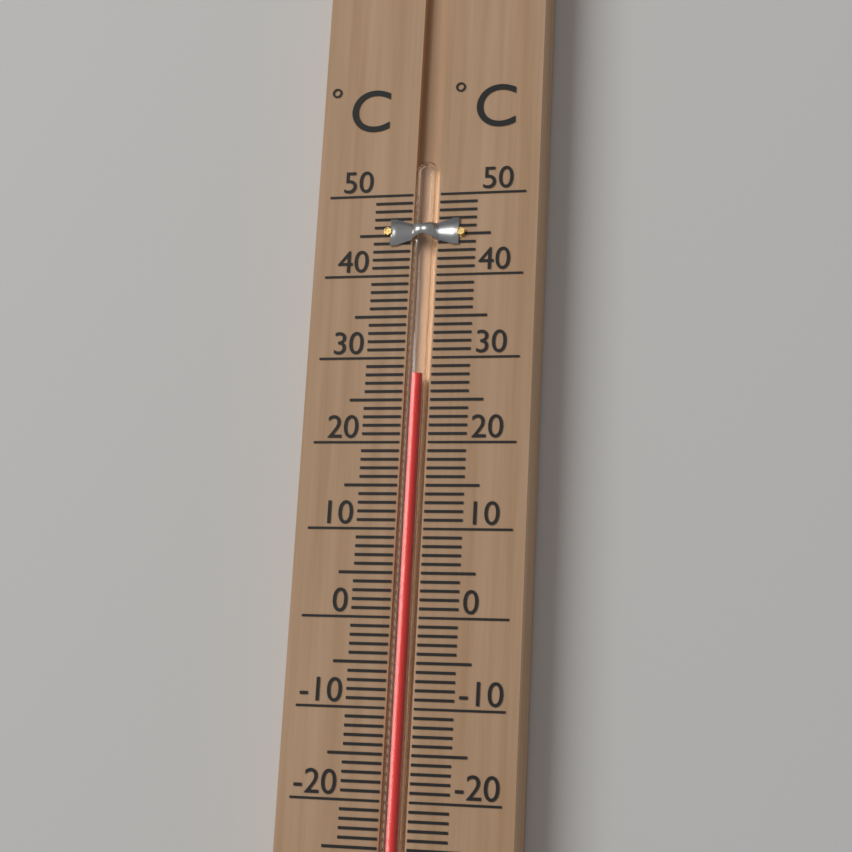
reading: 28 °C
